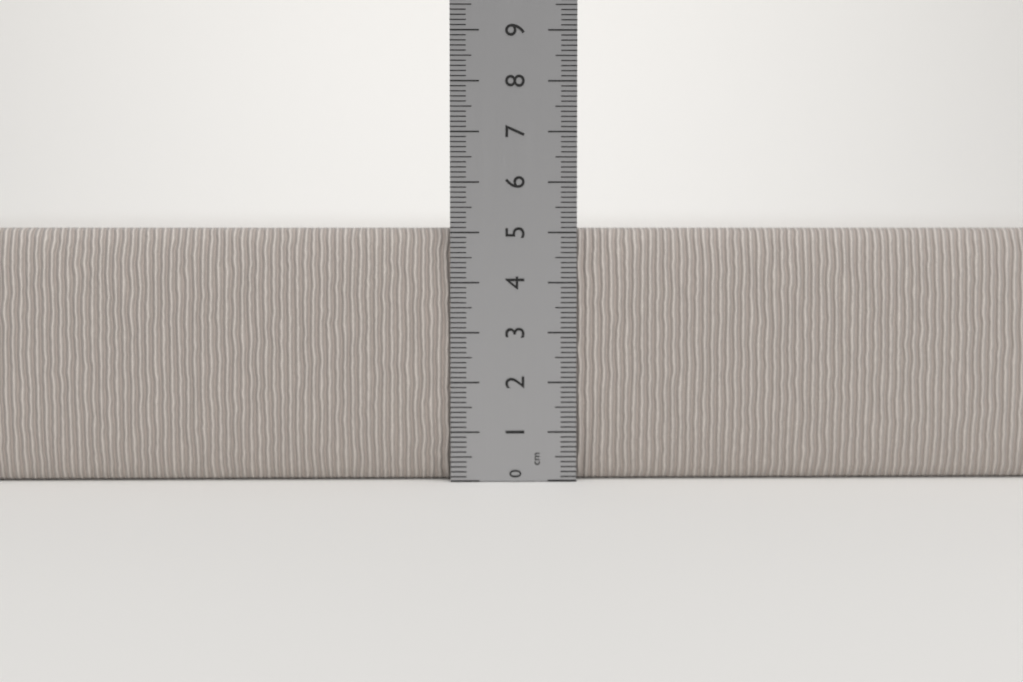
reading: 5.1 cm
